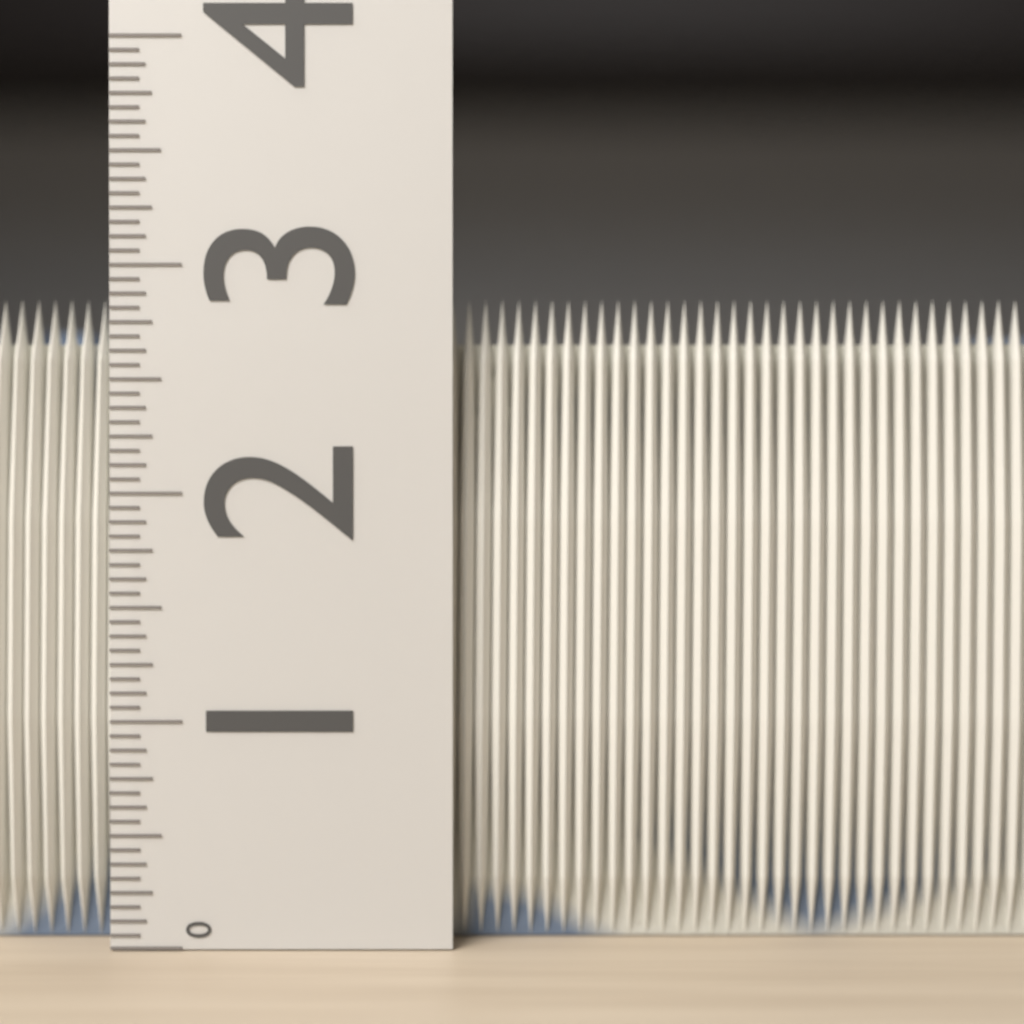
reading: 2.8750 (no unit)
